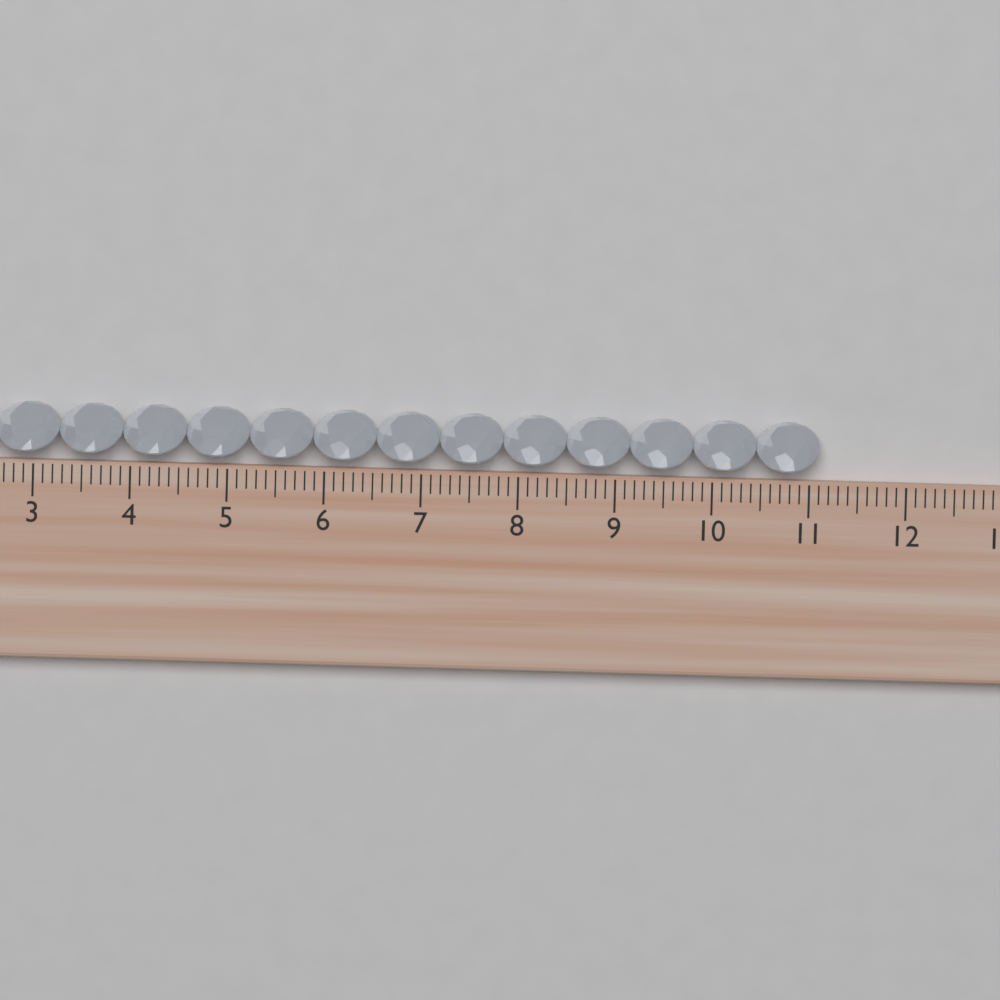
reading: 11.1 cm
